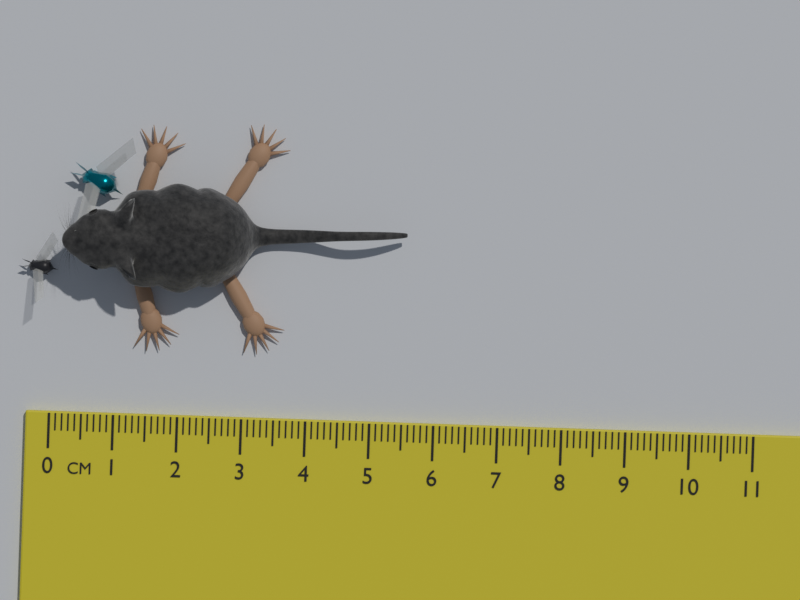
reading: 5.5 cm
